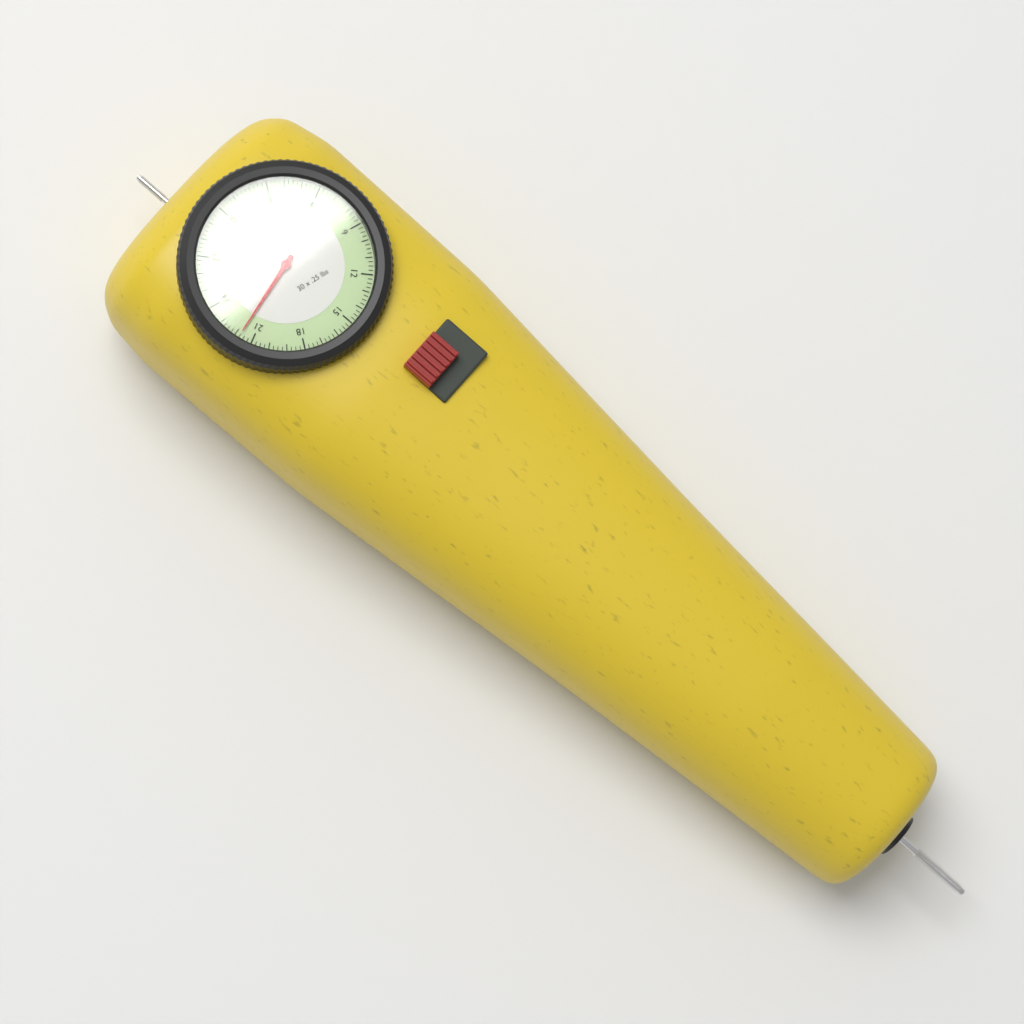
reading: 21.75 lbs
